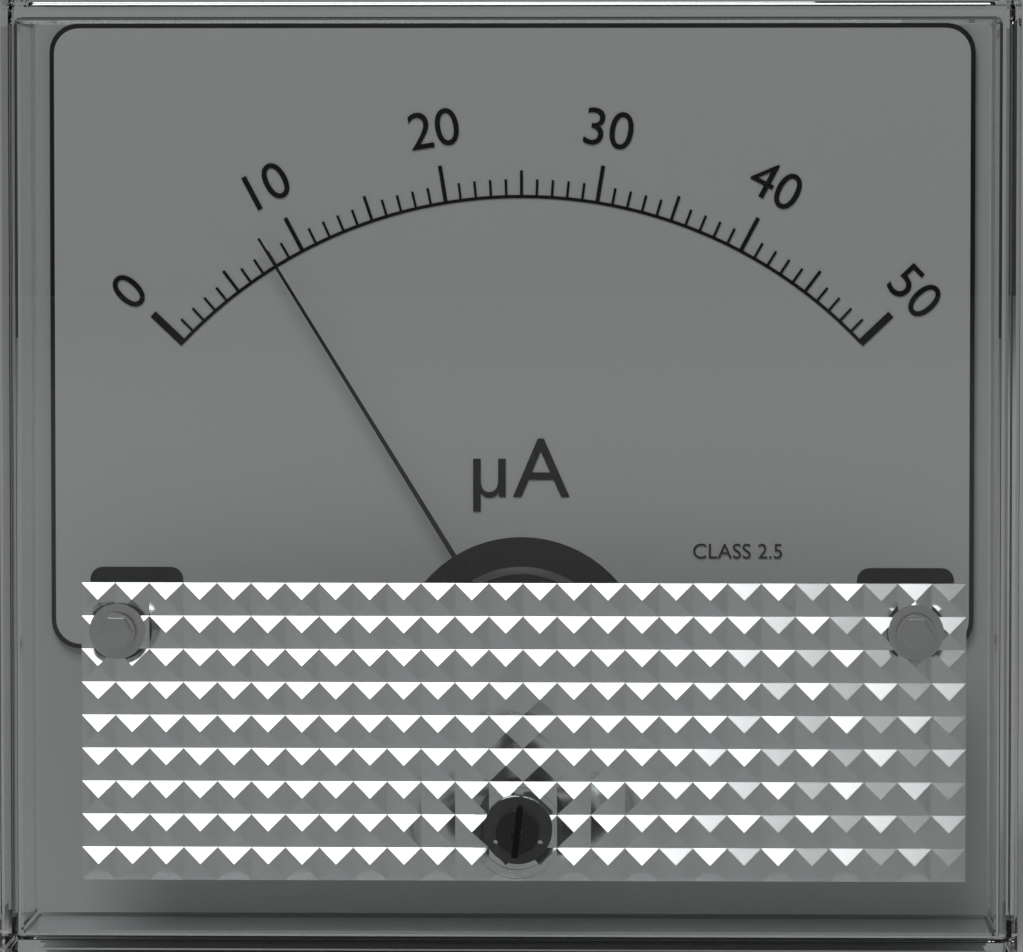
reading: 8 µA
